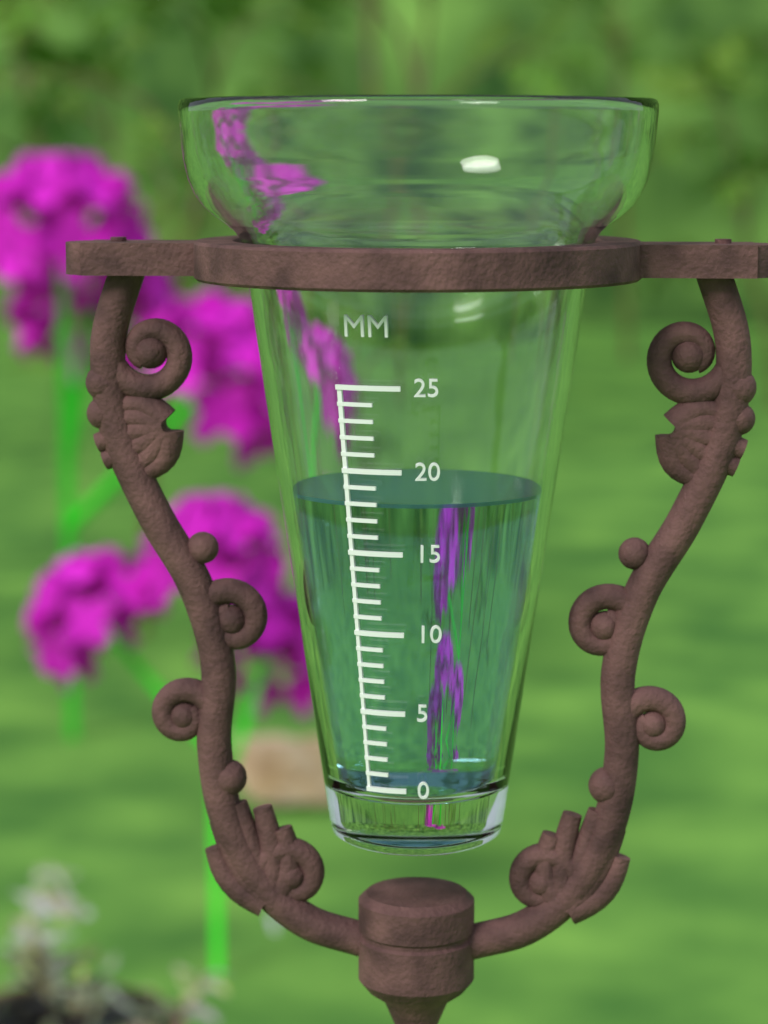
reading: 18 mm
